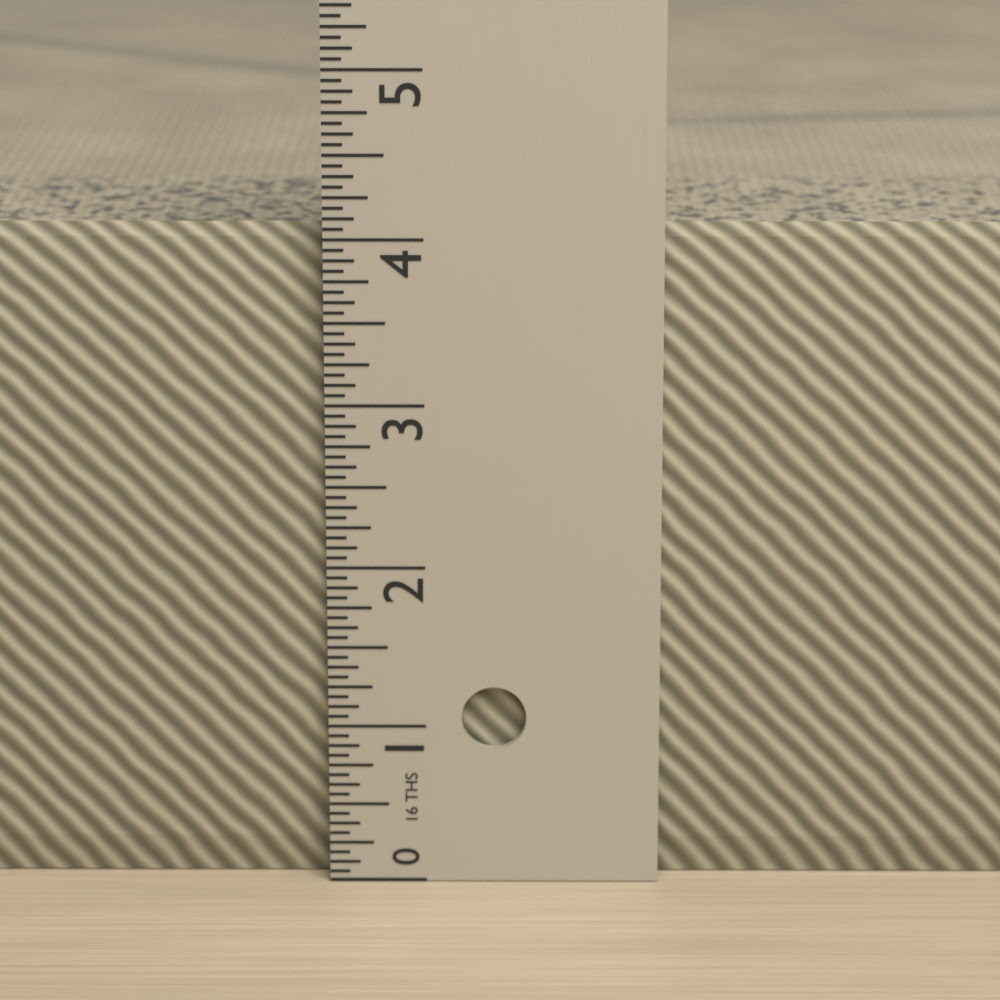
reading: 4.0625 in
